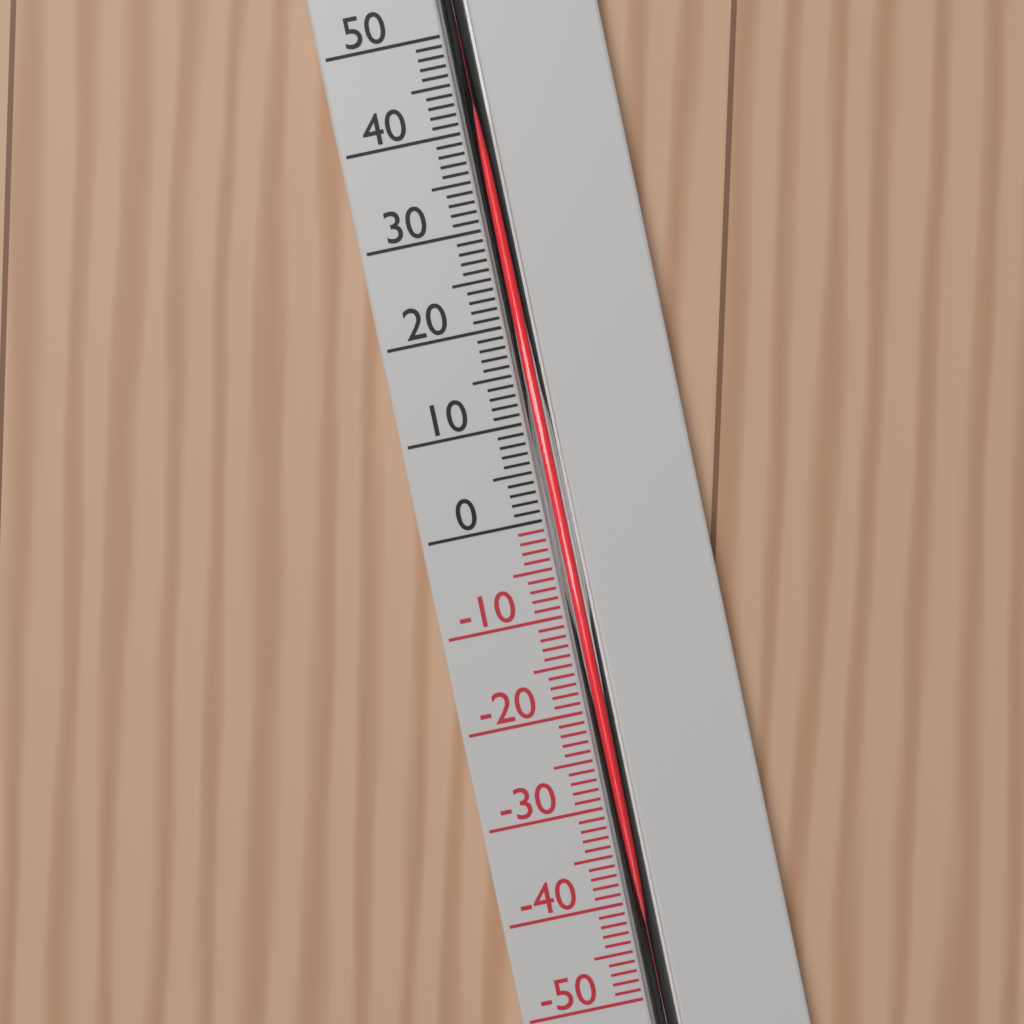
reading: 42 °C
